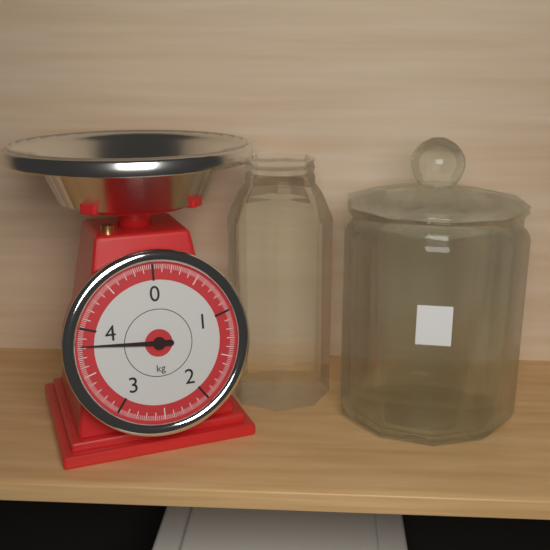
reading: 3.82 kg
